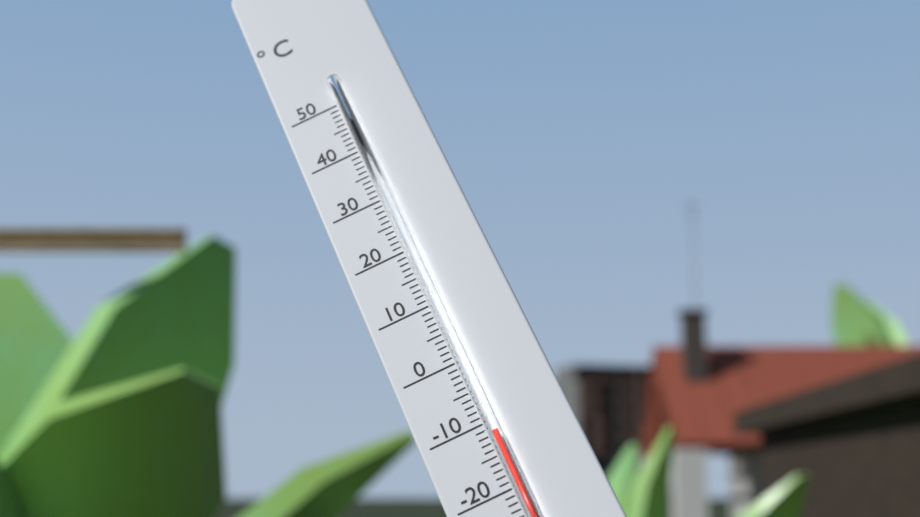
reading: -12 °C
